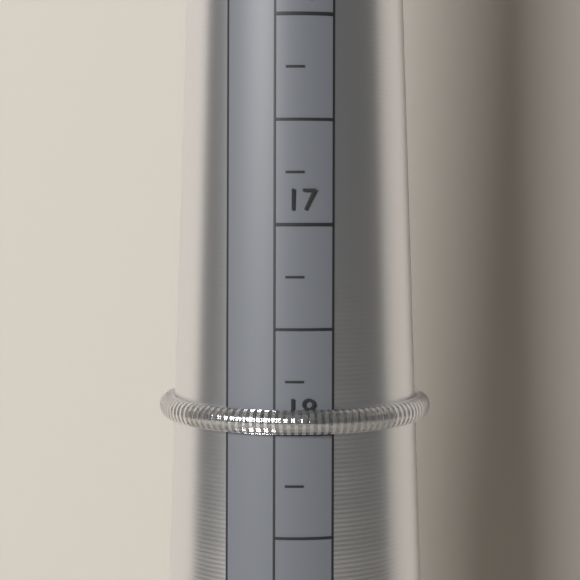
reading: 18.00 mm
